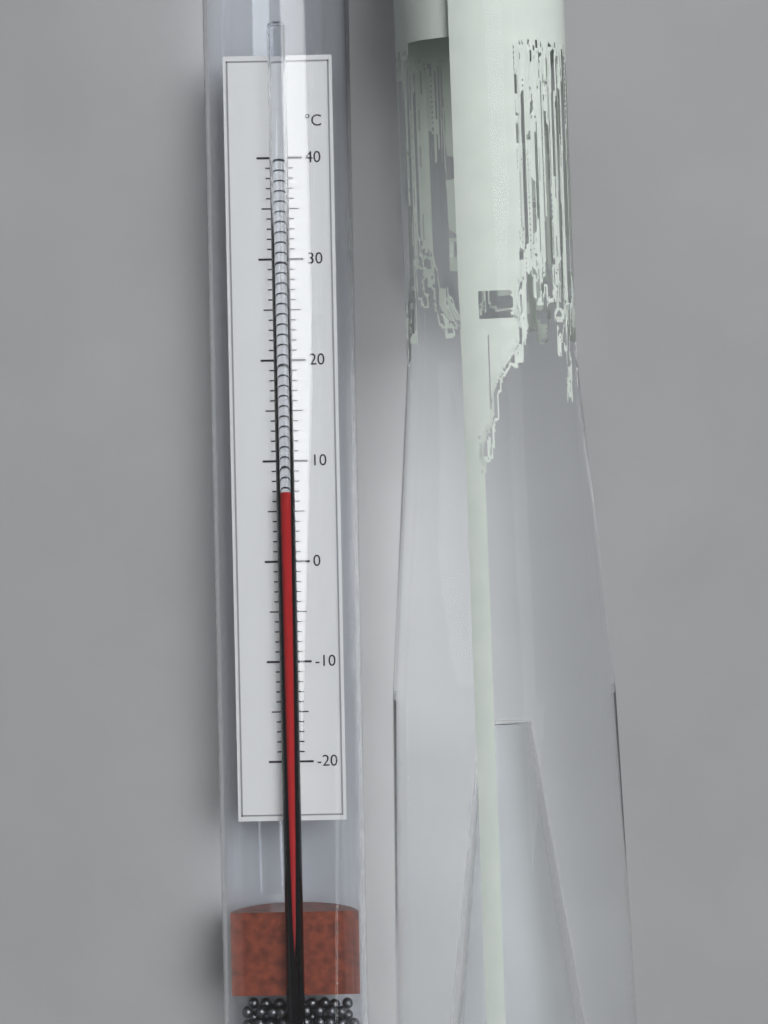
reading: 7 °C
